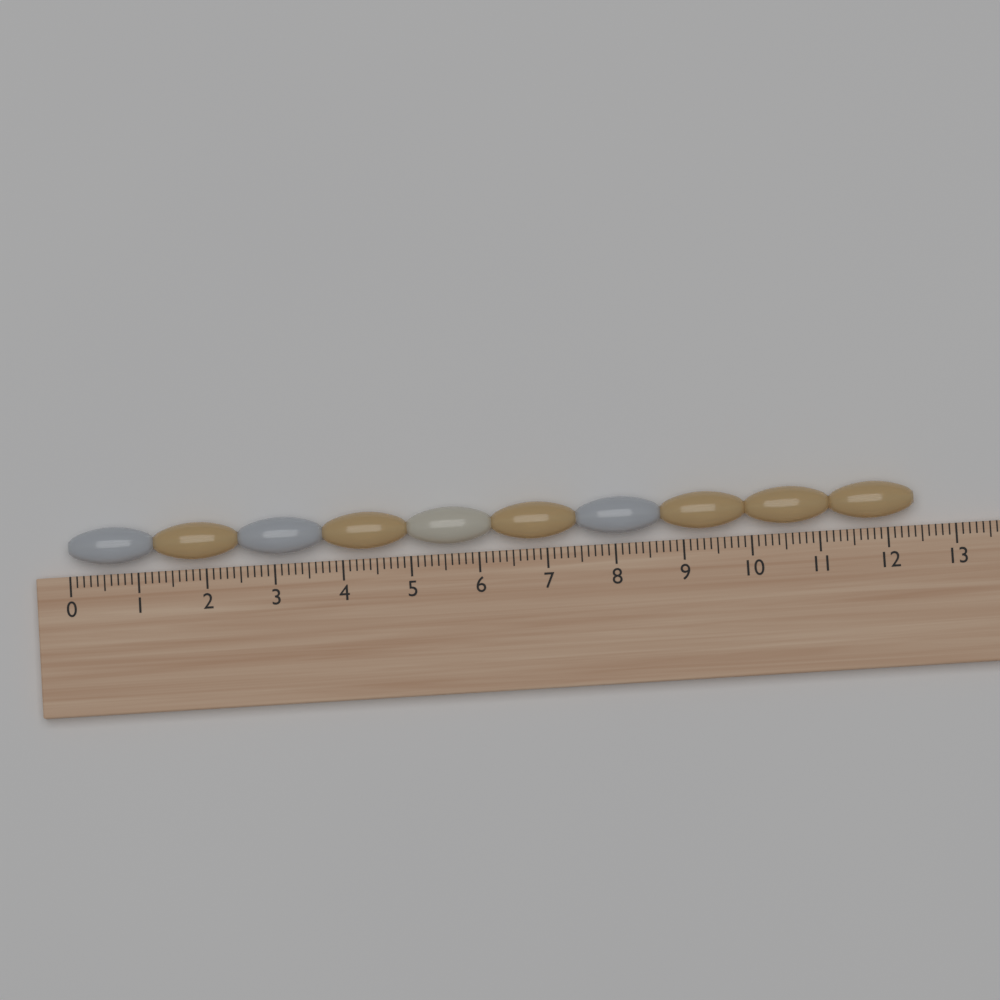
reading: 12.4 (no unit)
